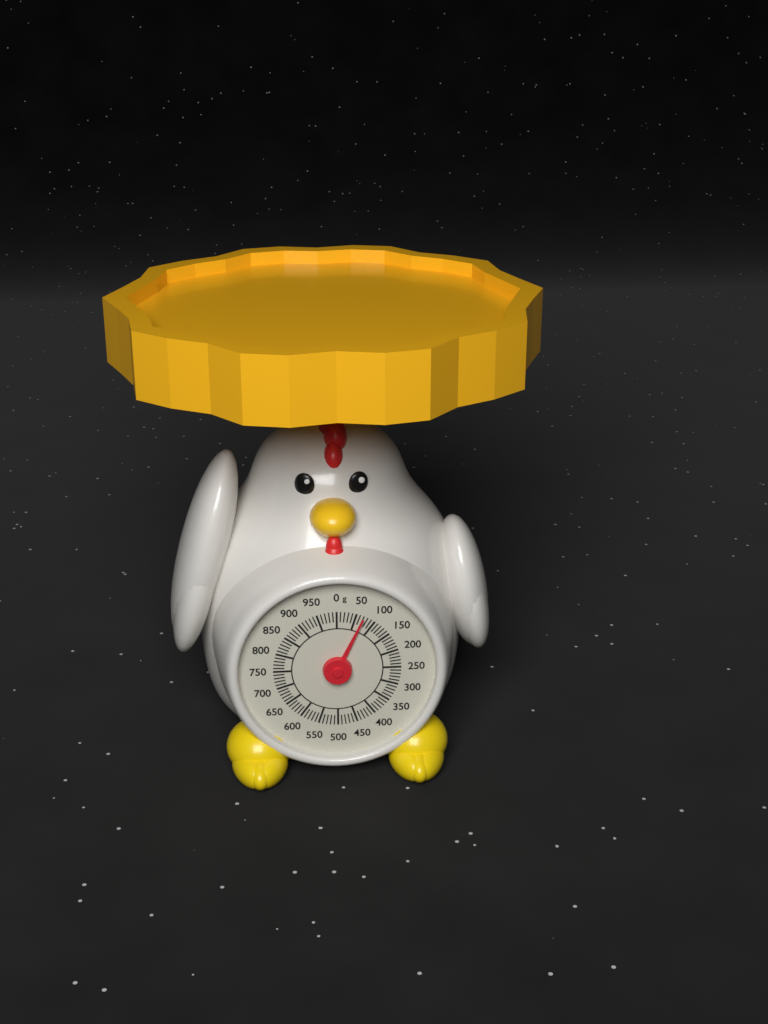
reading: 70 g
